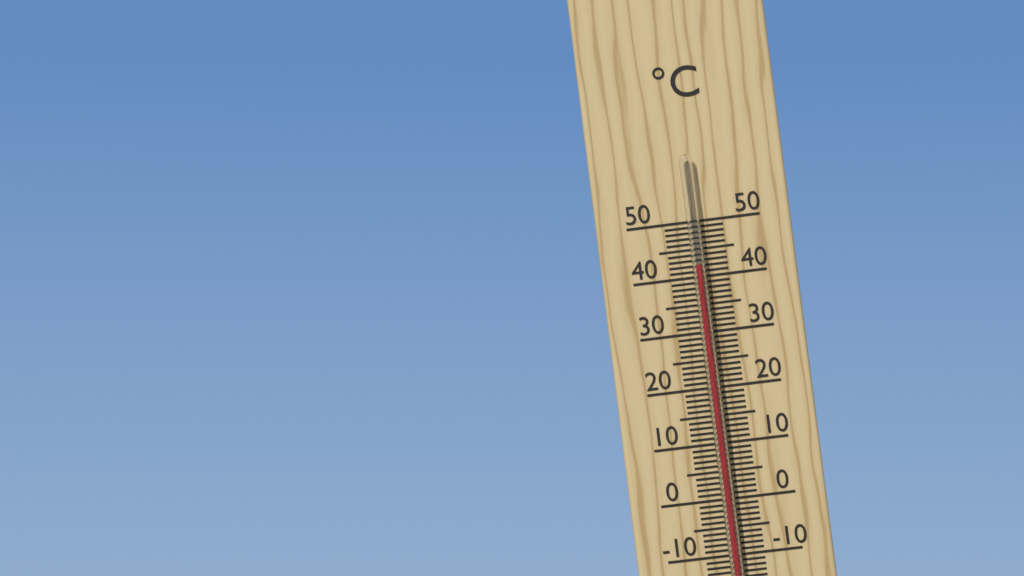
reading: 42 °C
